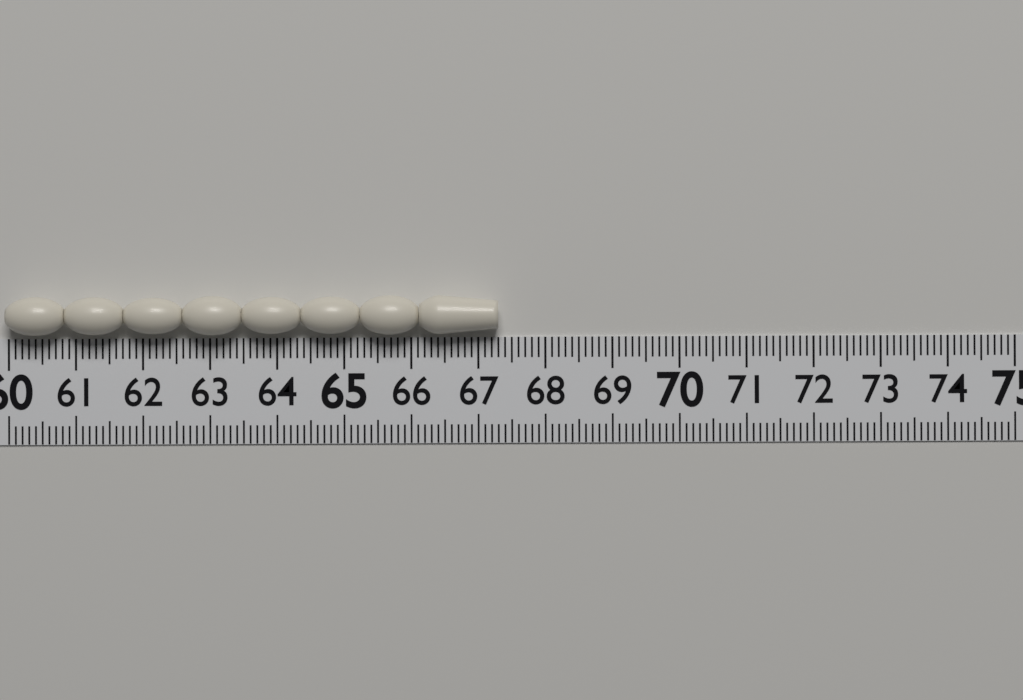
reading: 67.3 (no unit)
